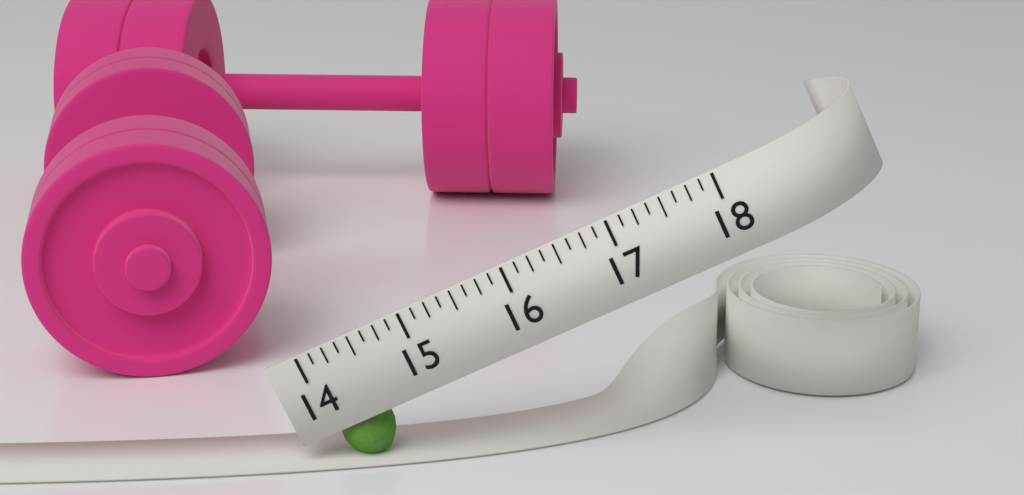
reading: 14.500 (no unit)
